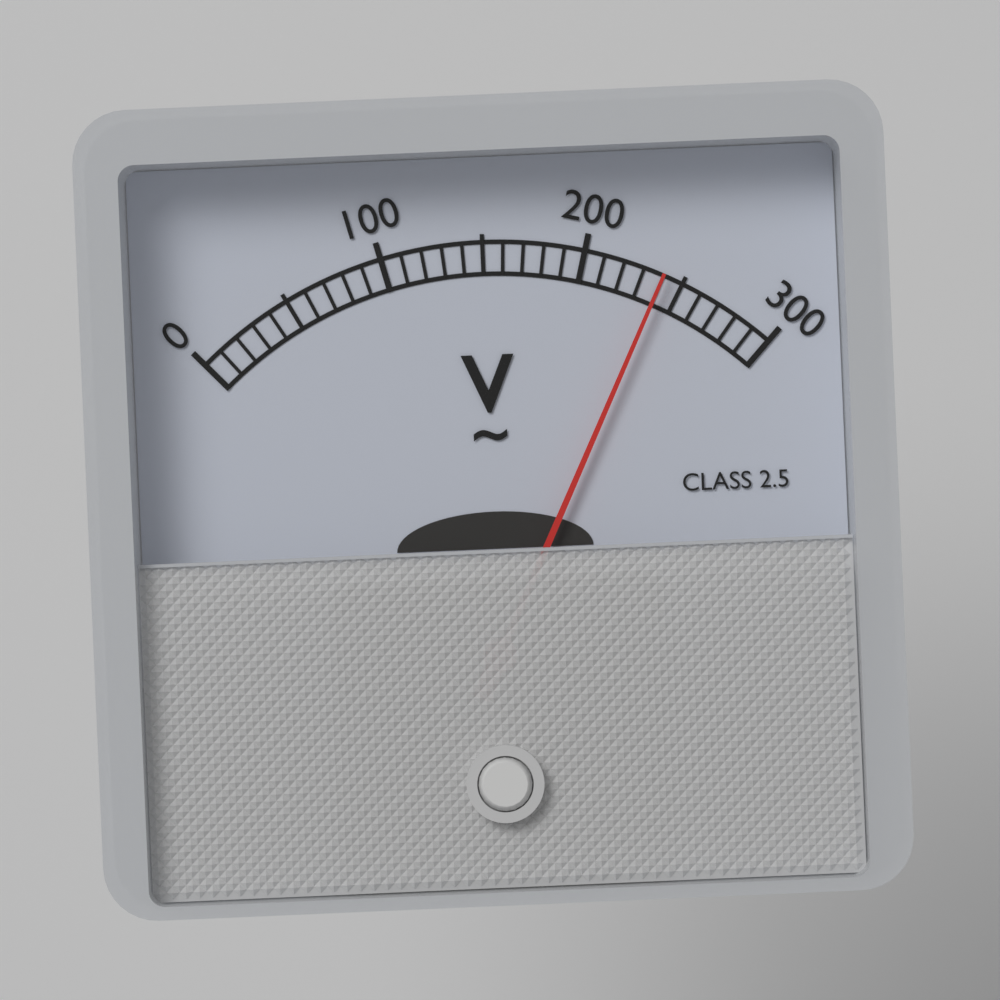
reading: 240 V
